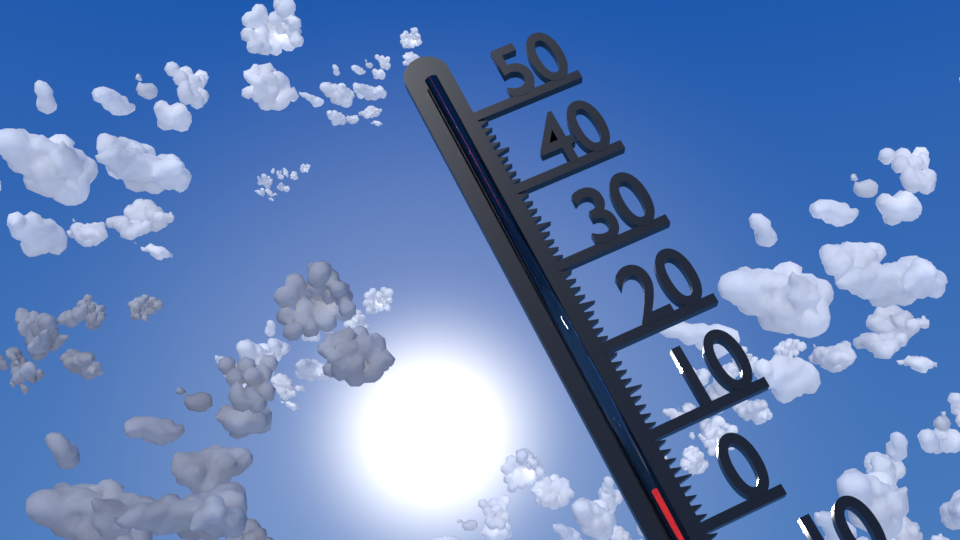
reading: 5 °C
